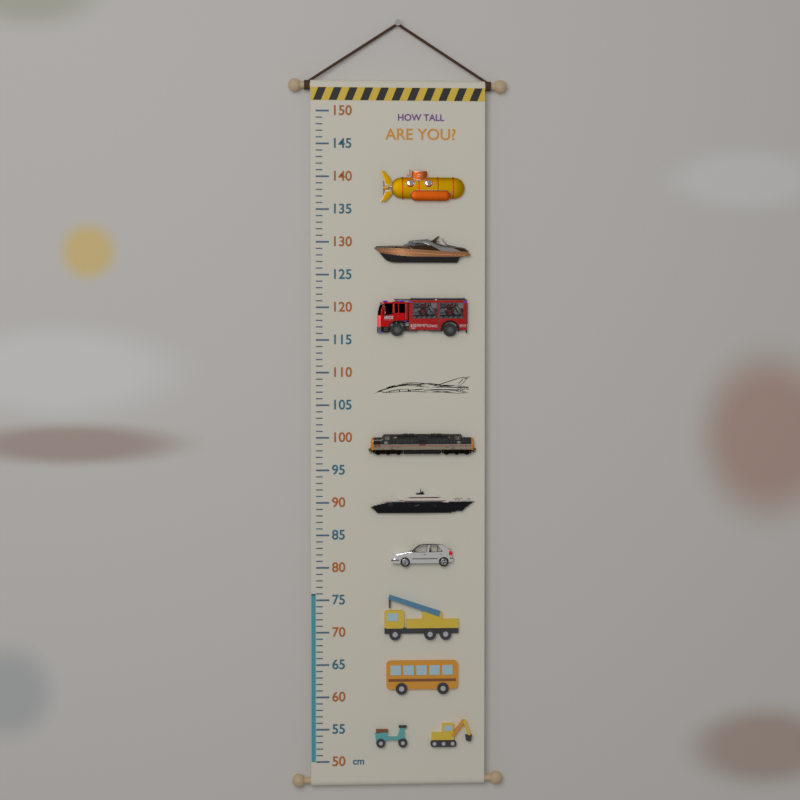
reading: 76 cm
